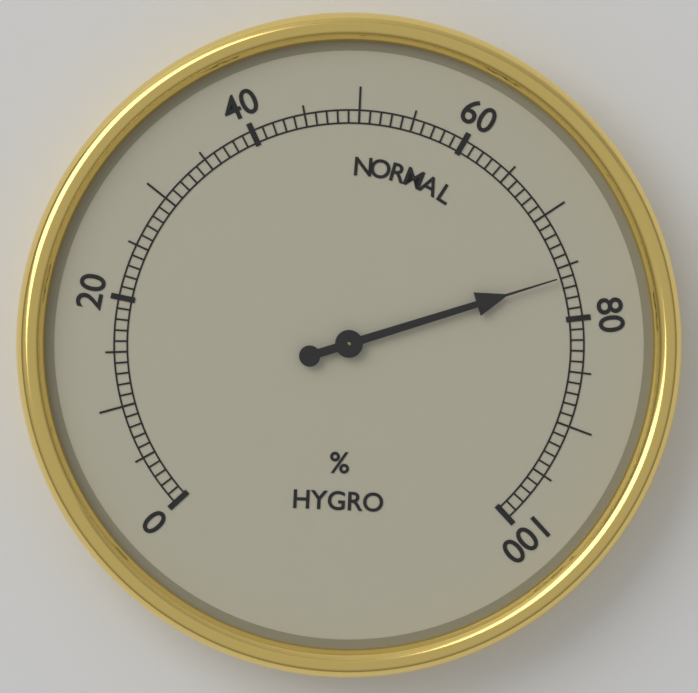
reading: 76 %
